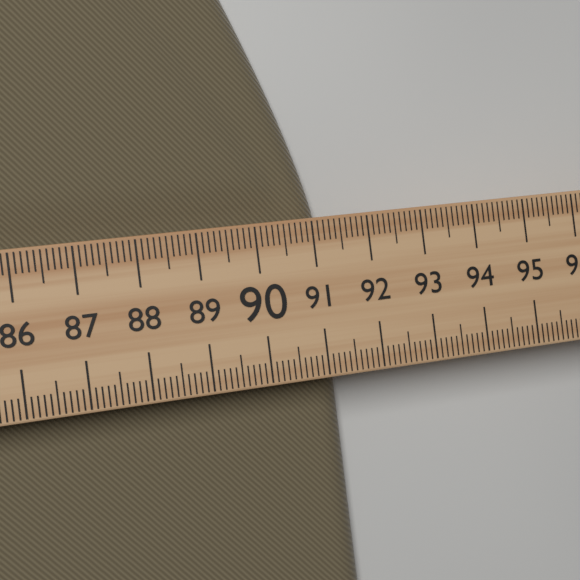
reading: 91.3 (no unit)
